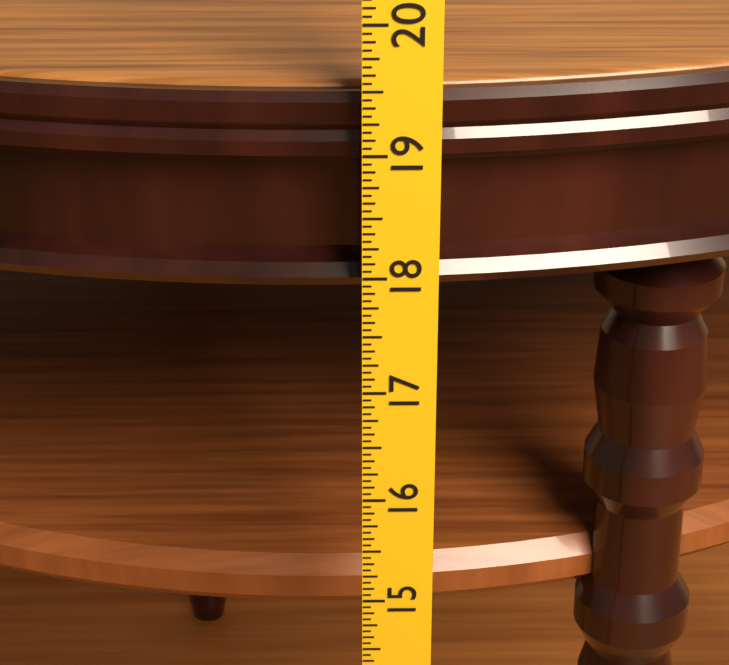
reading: 19.4375 in
